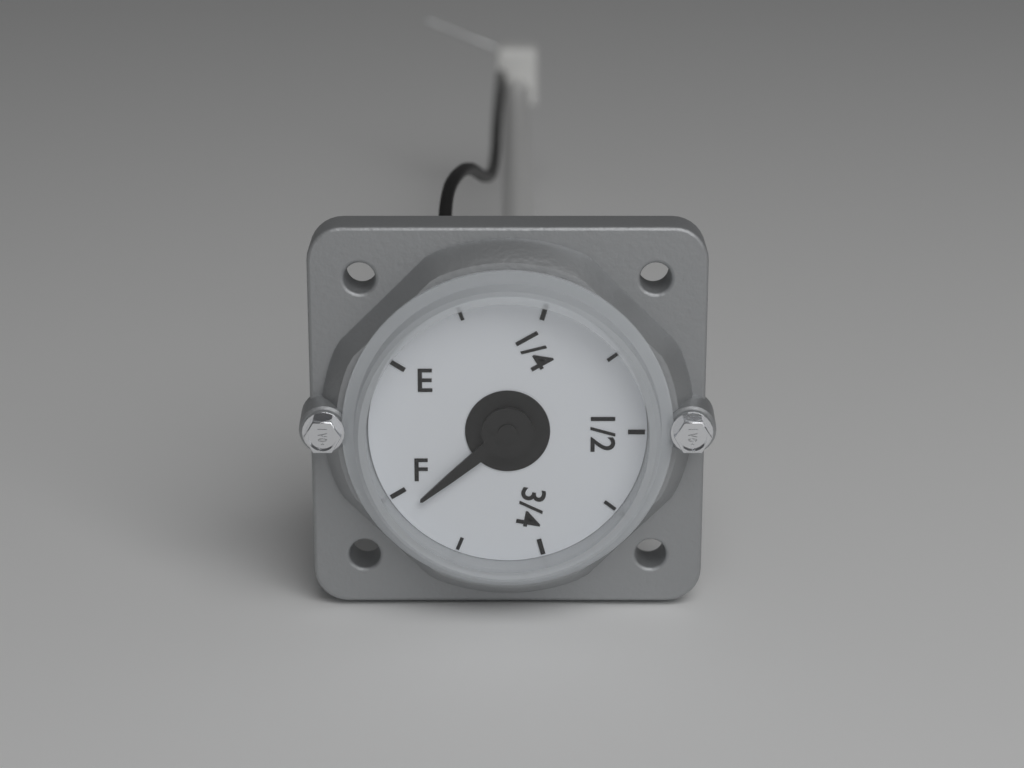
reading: 0.970 (no unit)
